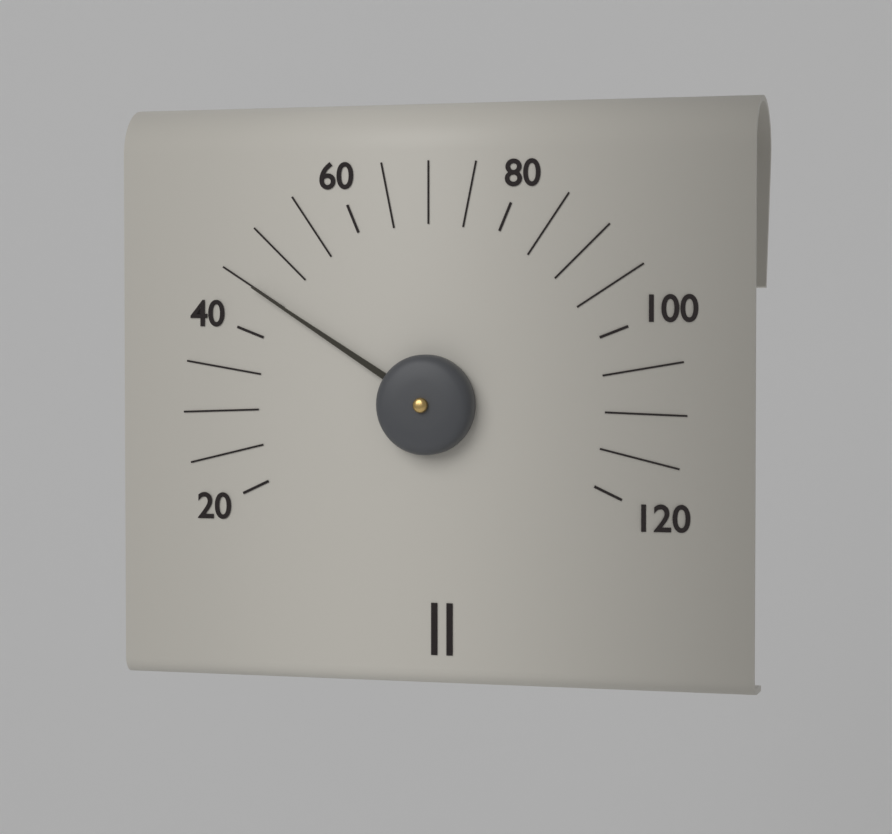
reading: 45 (no unit)
